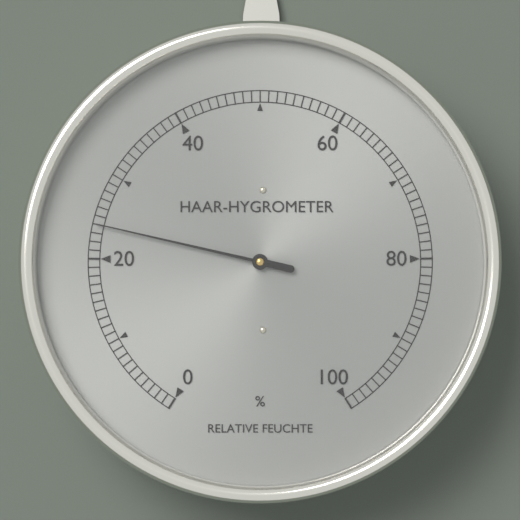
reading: 24 %
